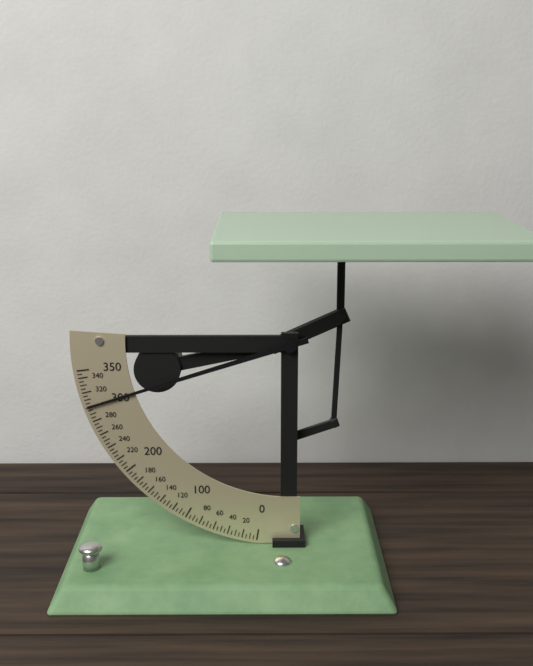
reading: 300 (no unit)
